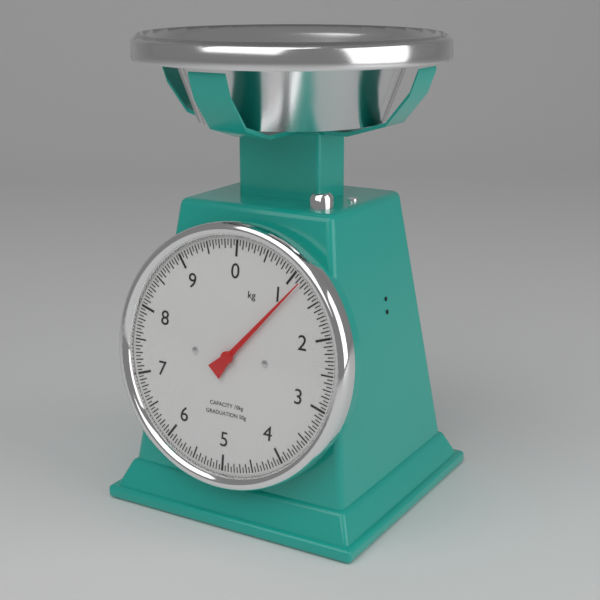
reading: 1.15 kg
